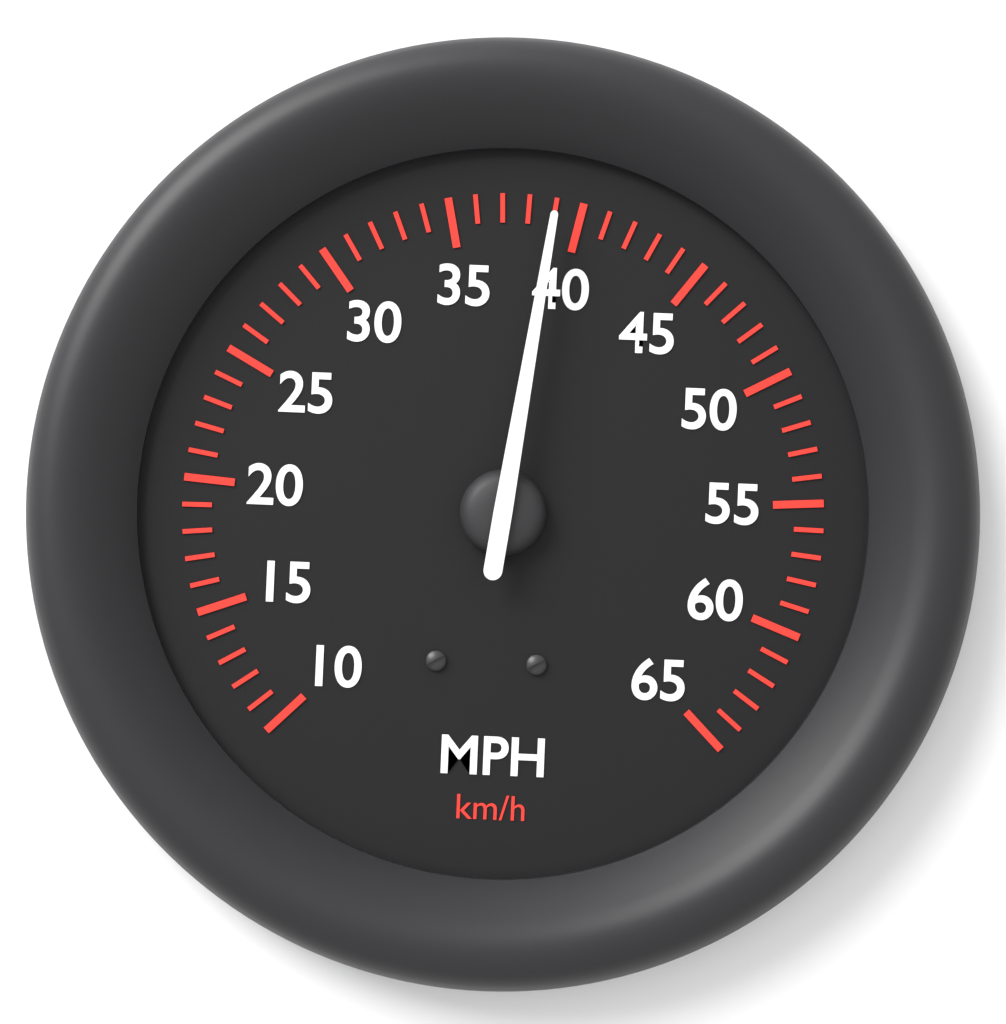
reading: 39 mph
